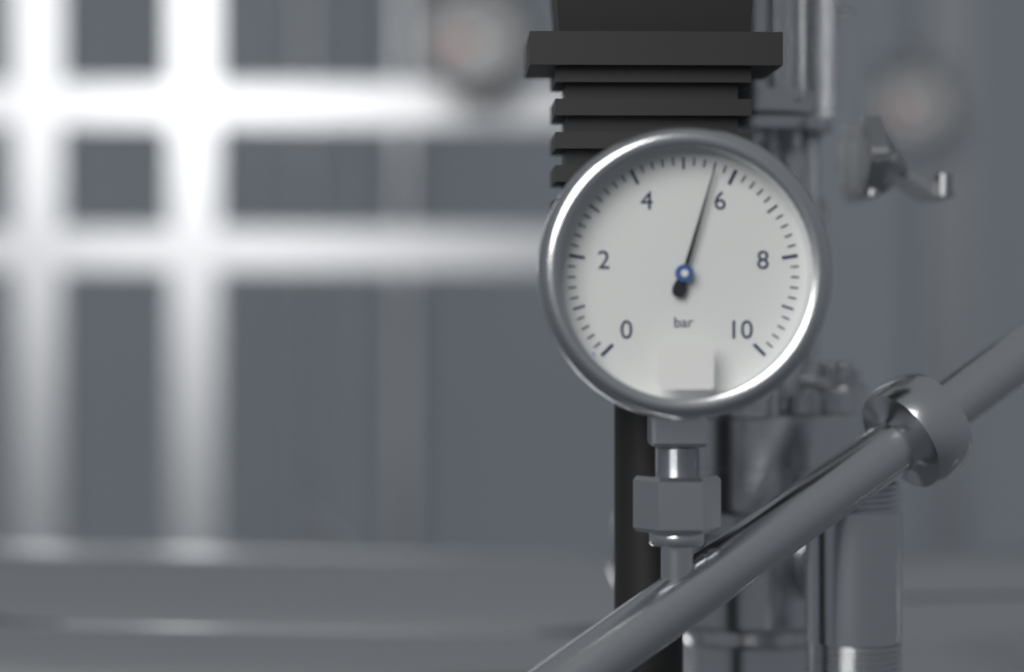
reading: 5.6 bar
